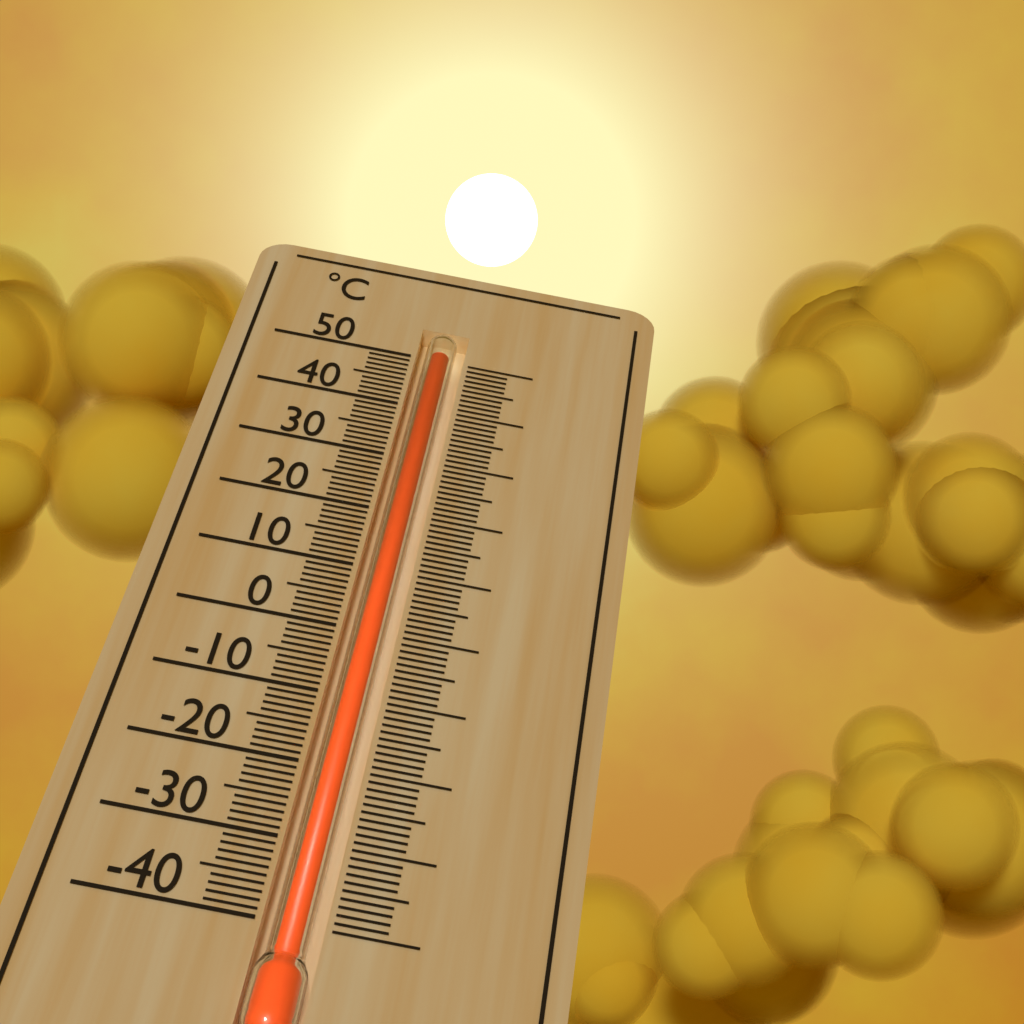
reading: 50 °C
